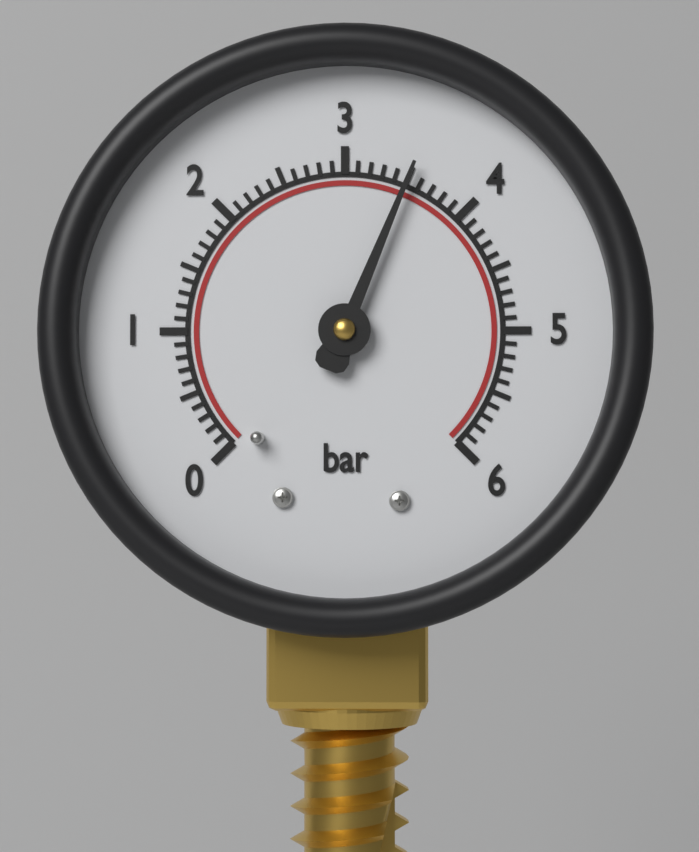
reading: 3.5 bar
